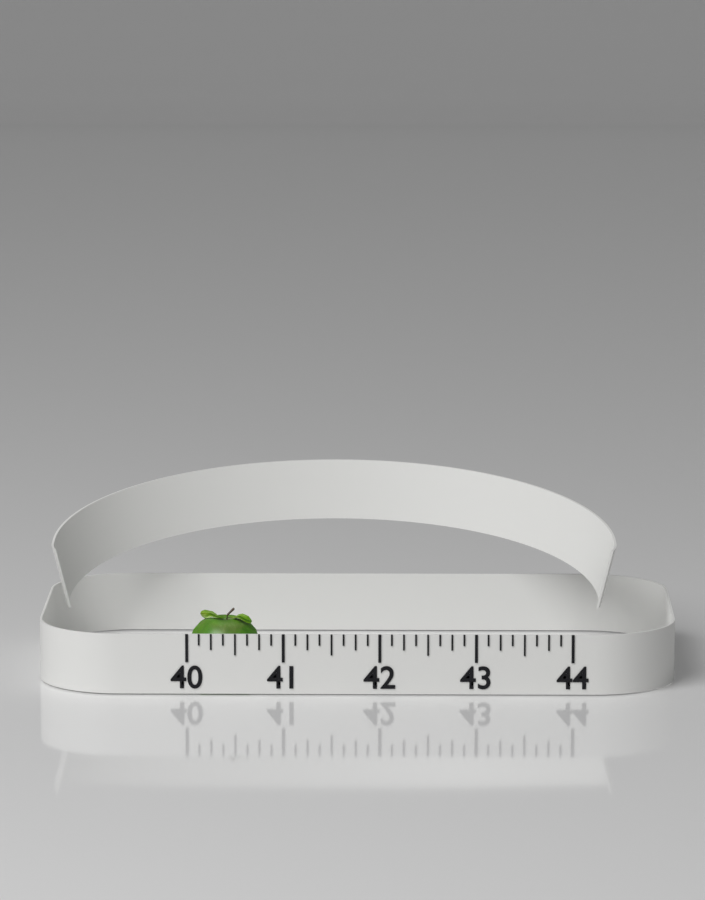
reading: 40.750 (no unit)
